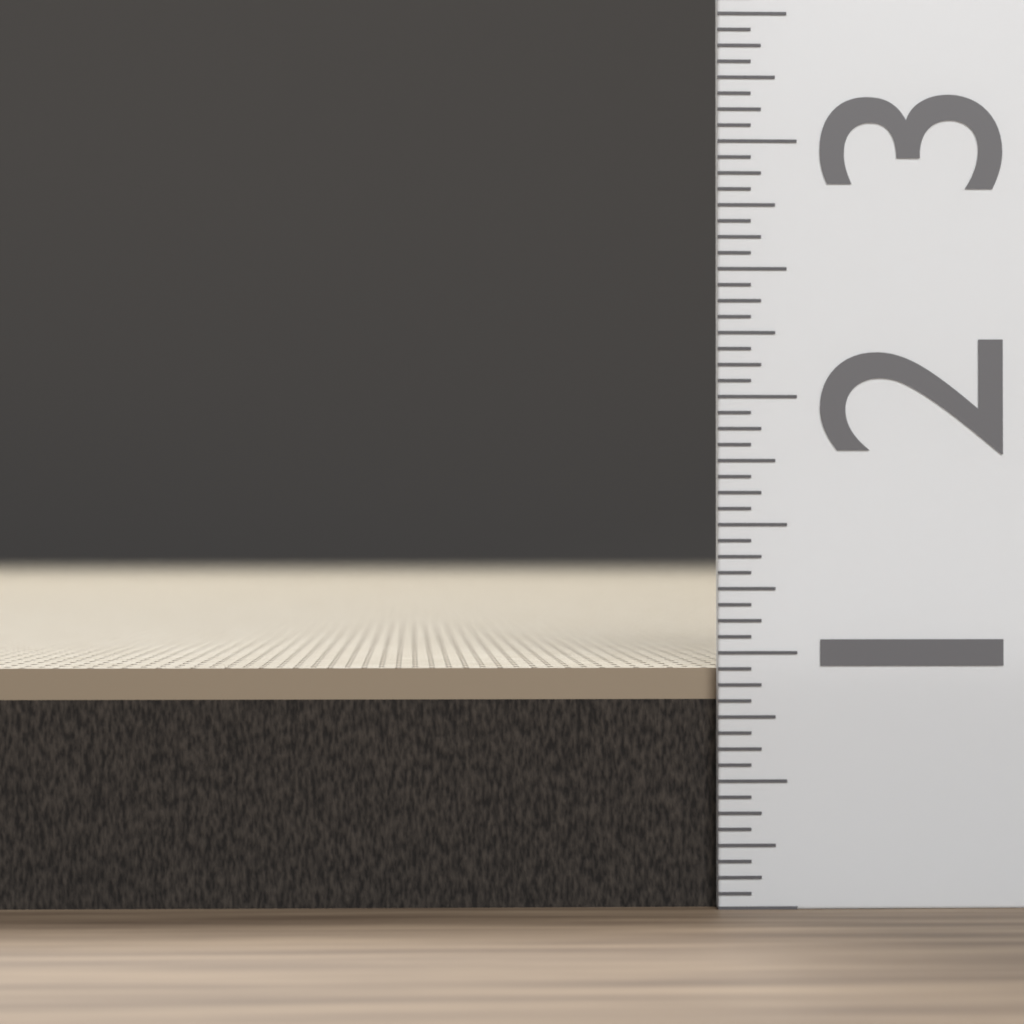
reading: 0.9375 (no unit)
